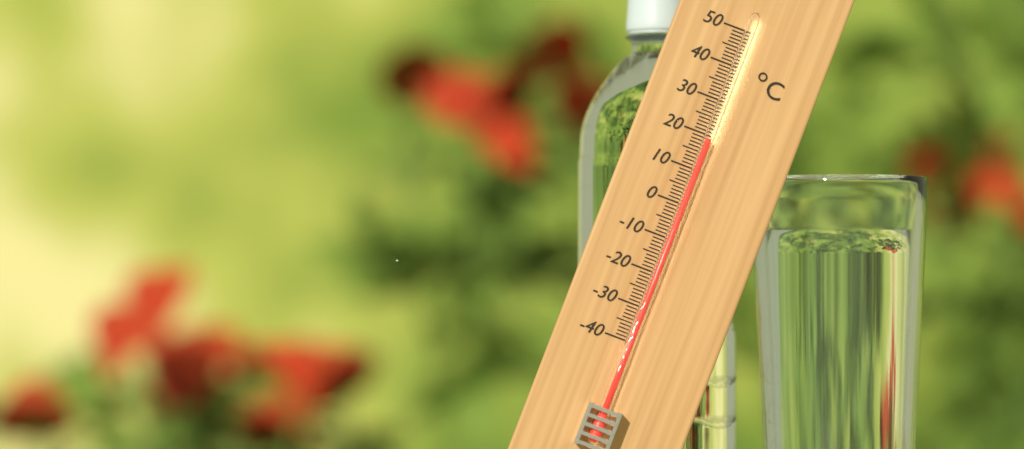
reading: 19 °C
